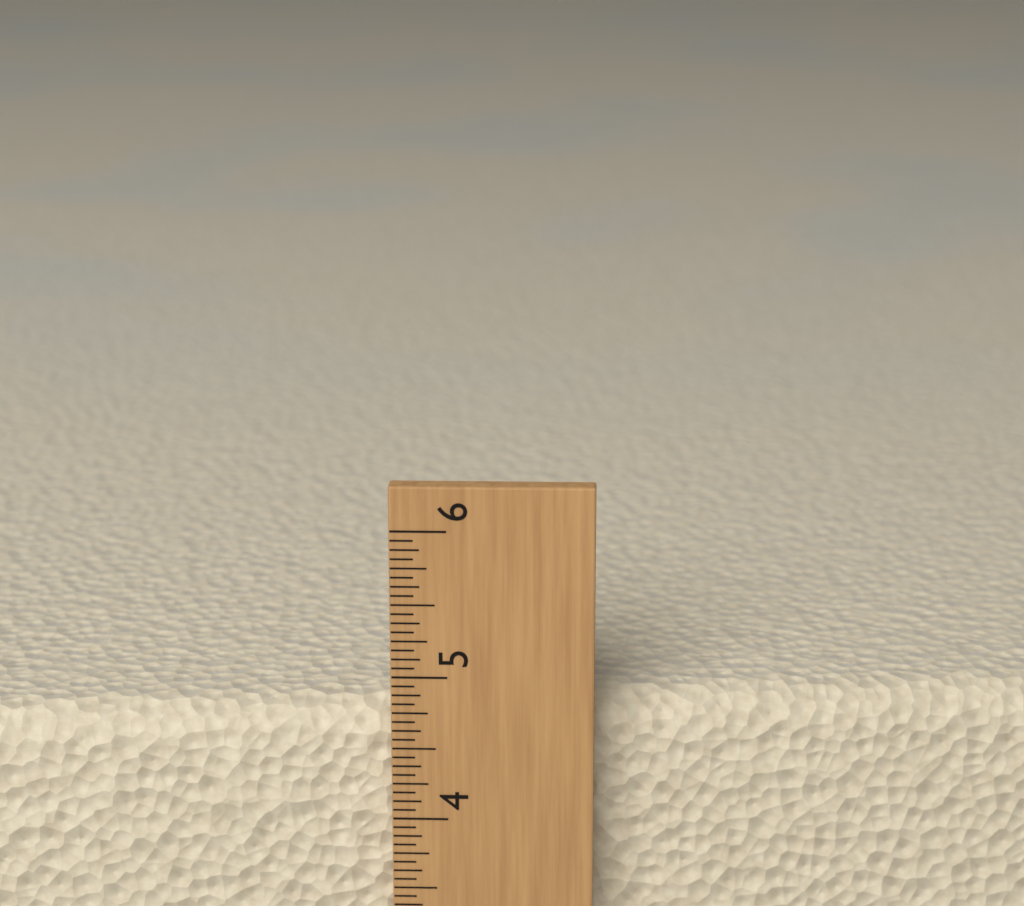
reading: 4.7500 (no unit)
